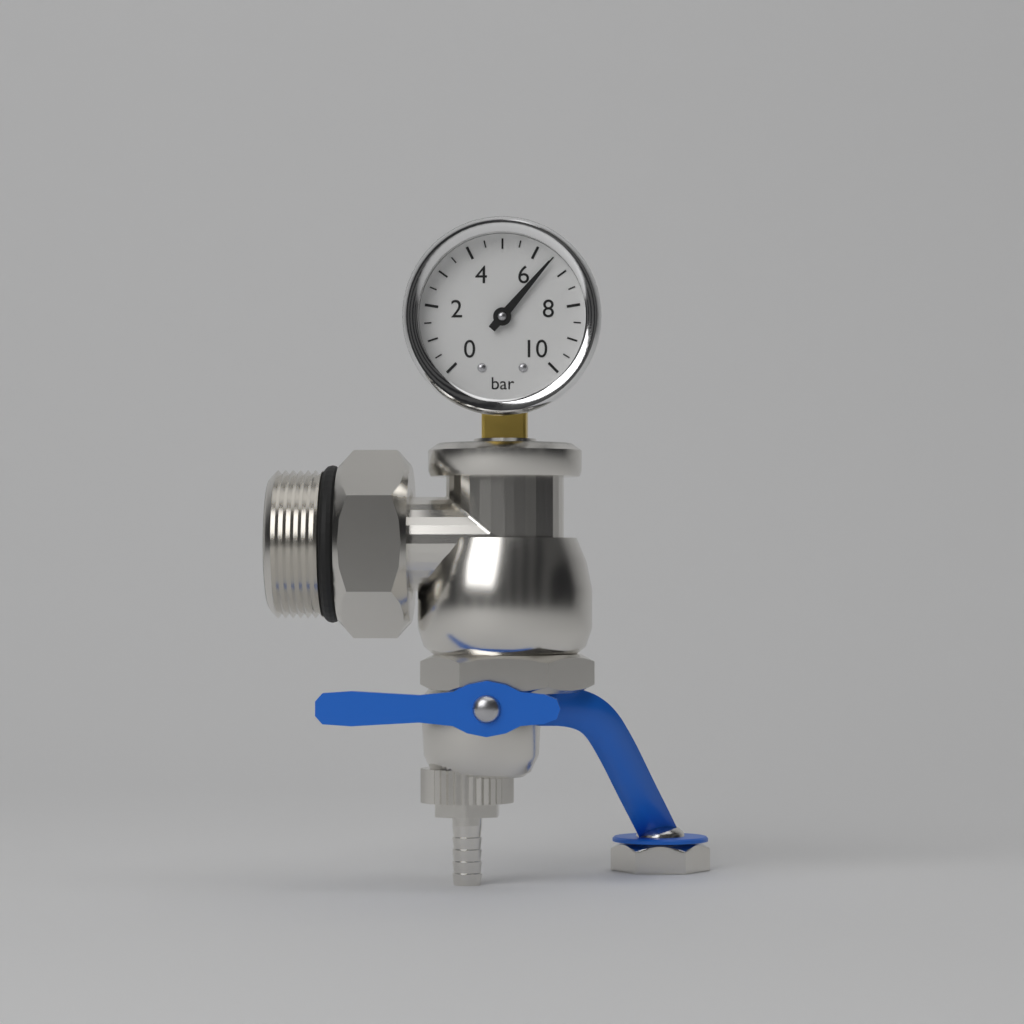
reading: 6.5 bar
